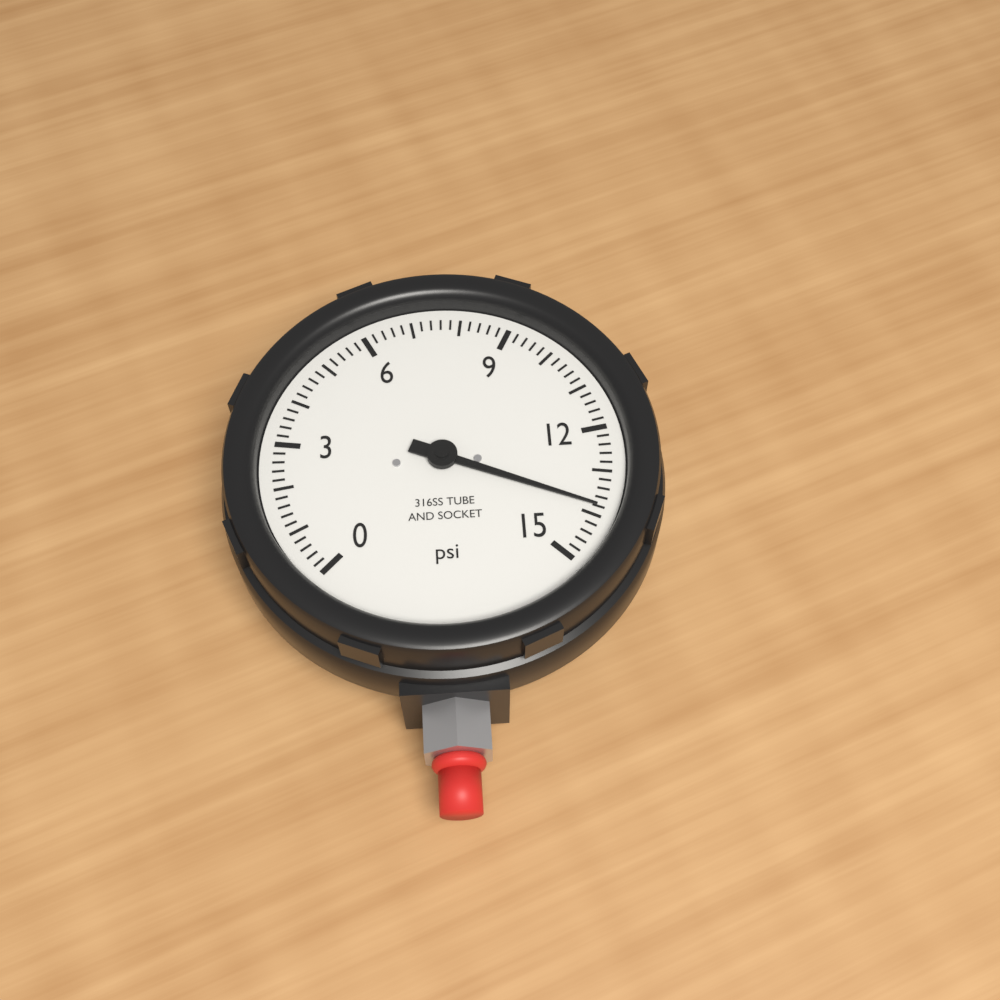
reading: 13.8 psi
